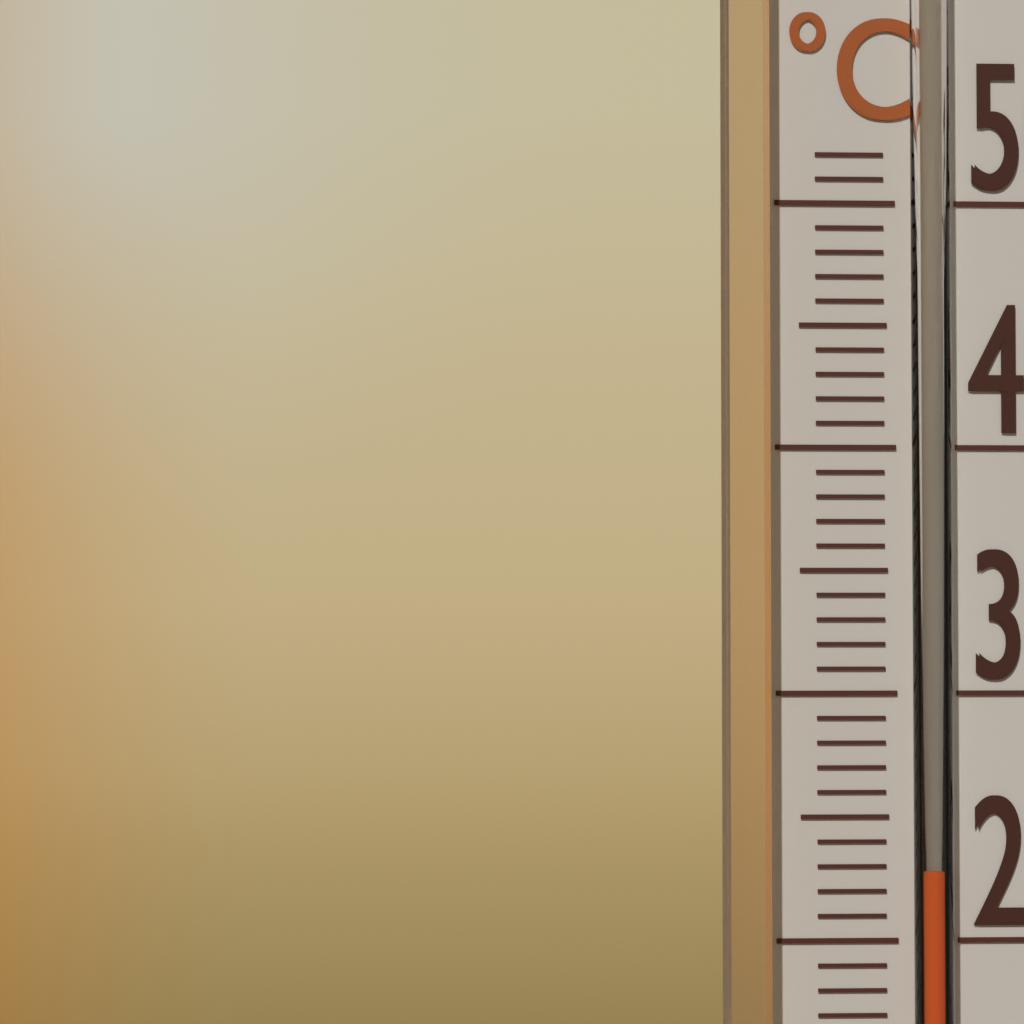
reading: 23 °C
